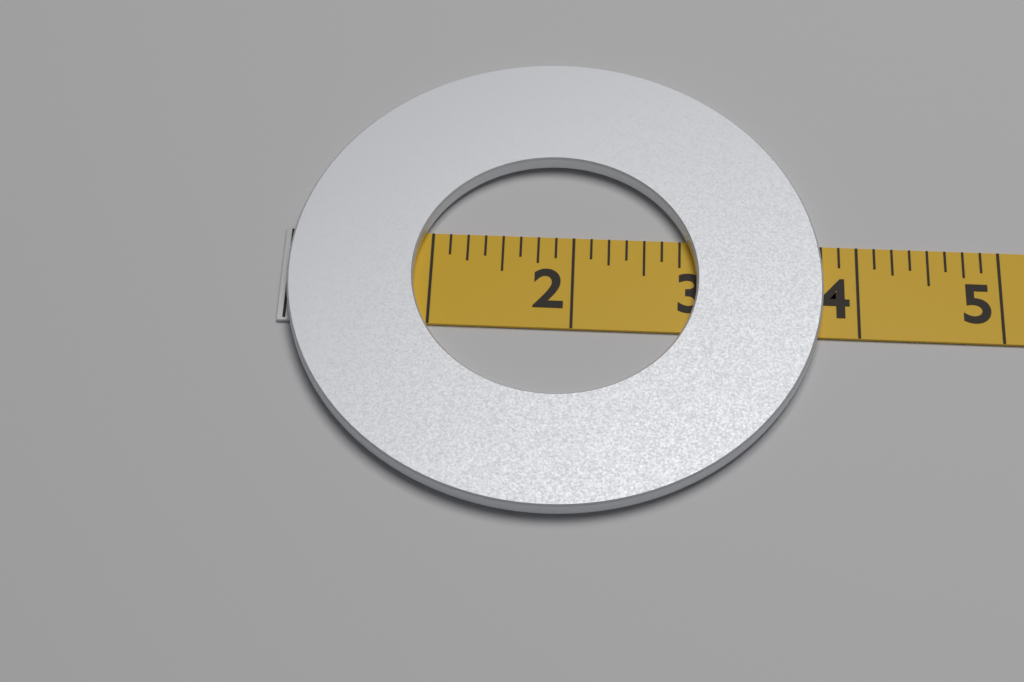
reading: 3.750 (no unit)
